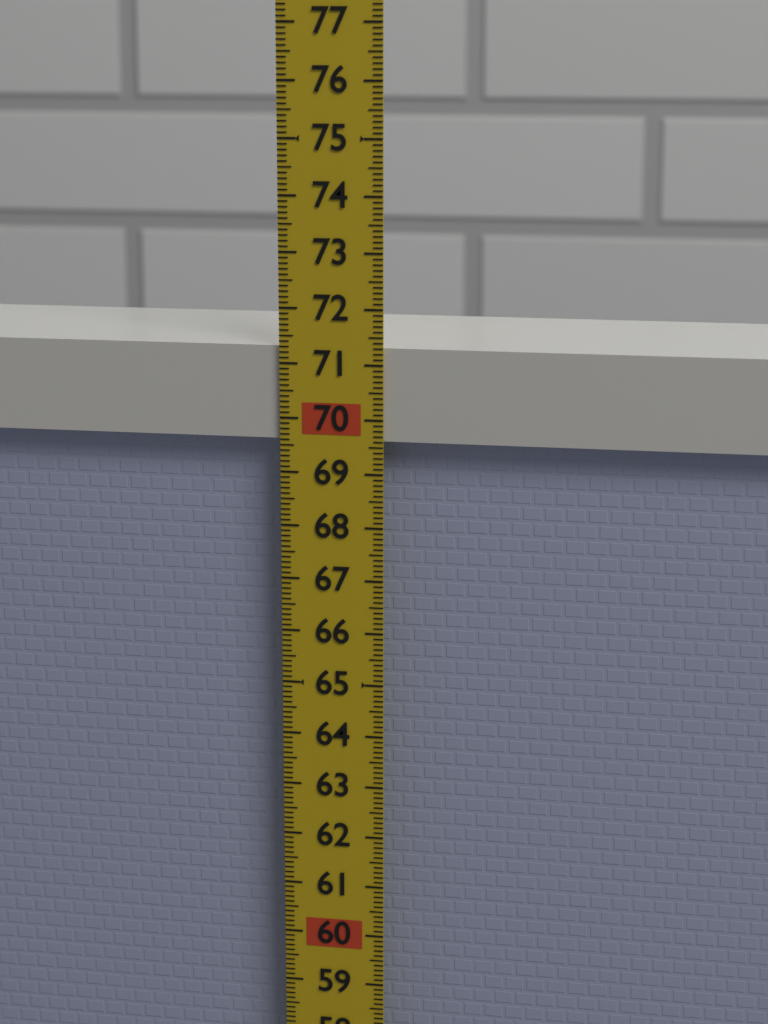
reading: 71.3 (no unit)
